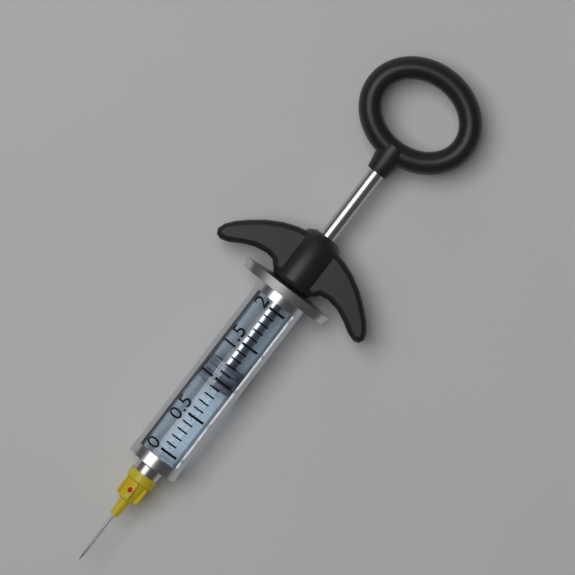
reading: 0.9 (no unit)
